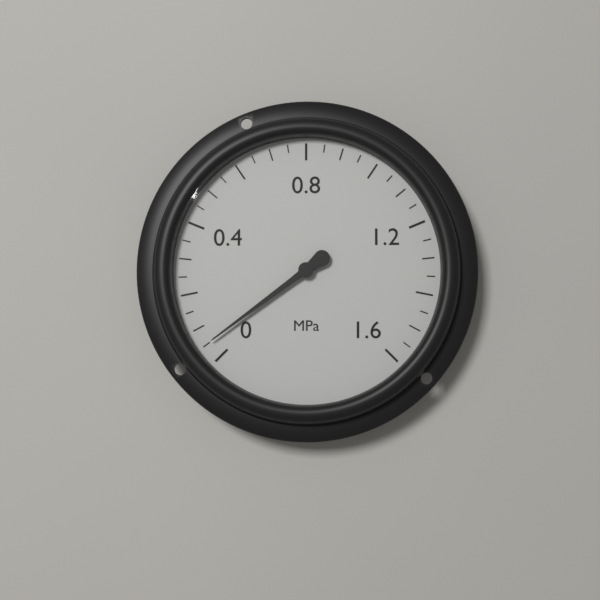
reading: 0.05 MPa
